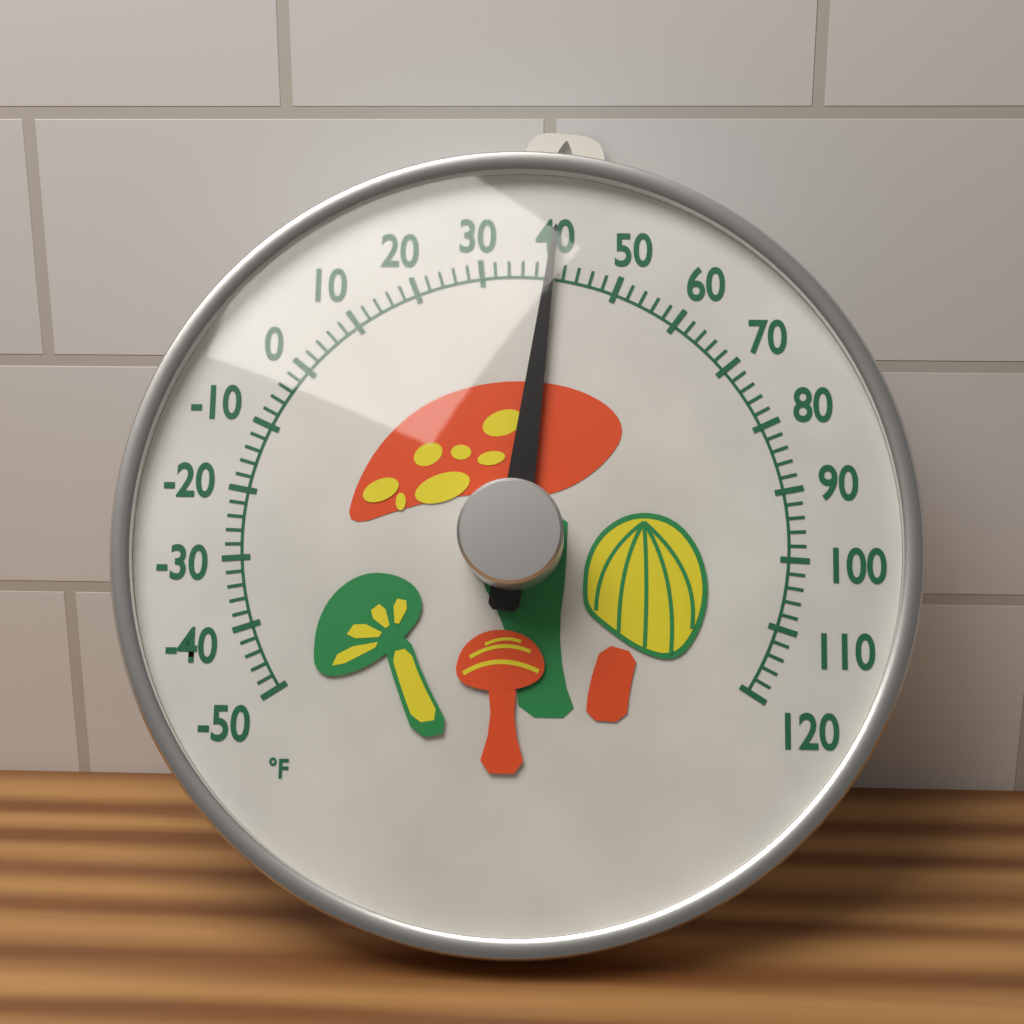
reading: 40 °F
